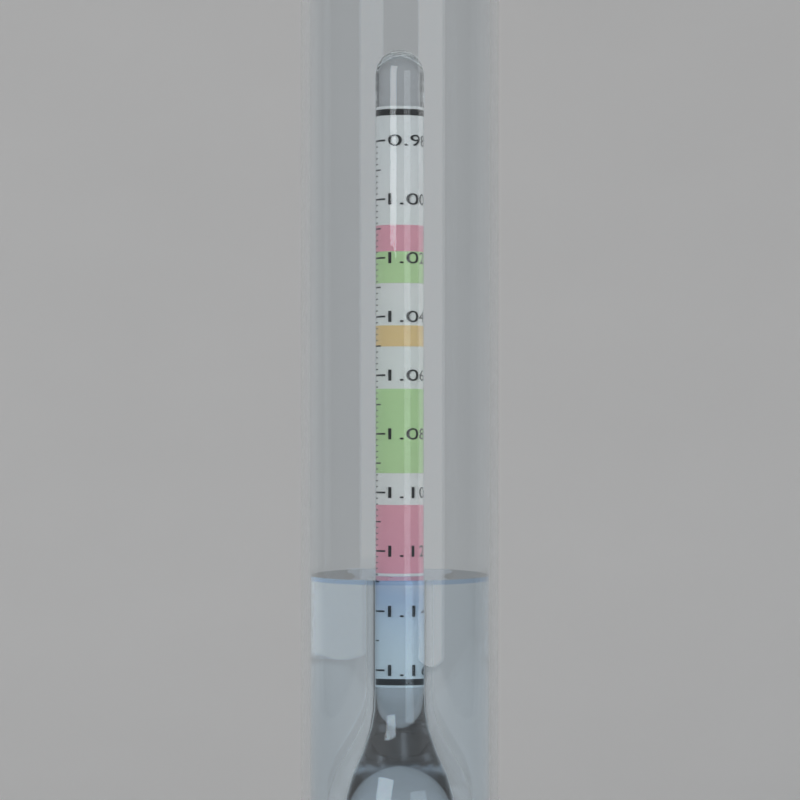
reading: 1.128 (no unit)
